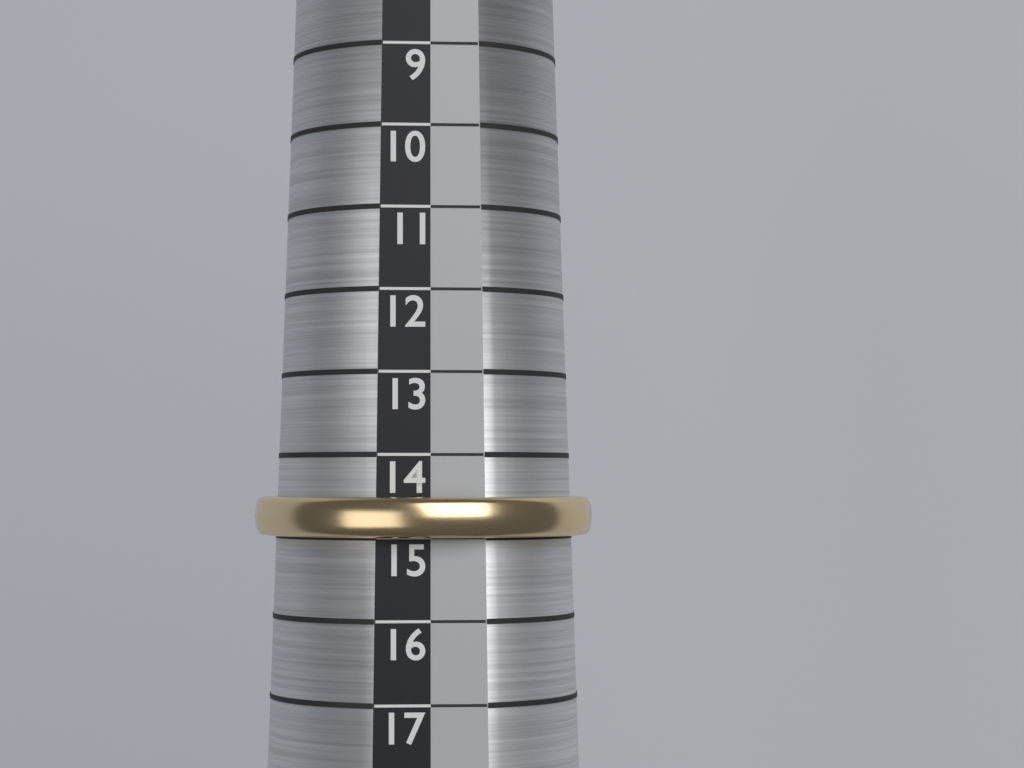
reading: 15 (no unit)
